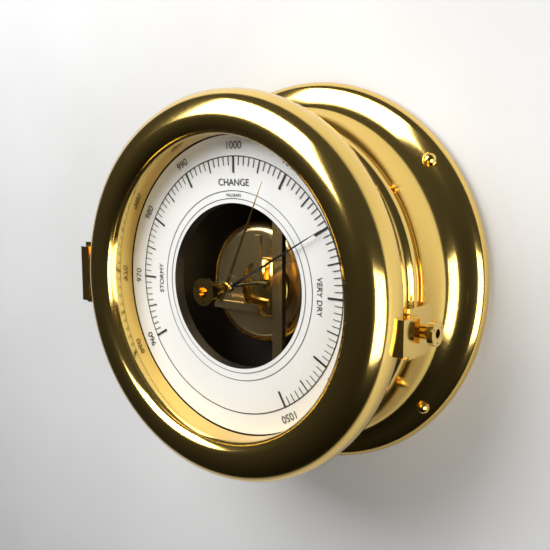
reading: 1020 mbar
